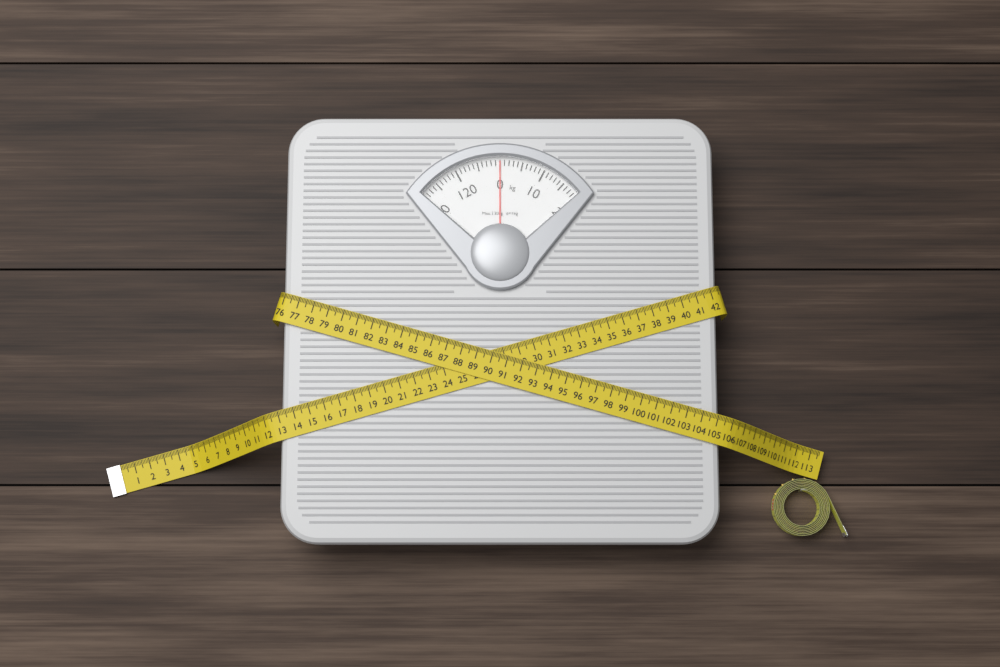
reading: 0 kg
